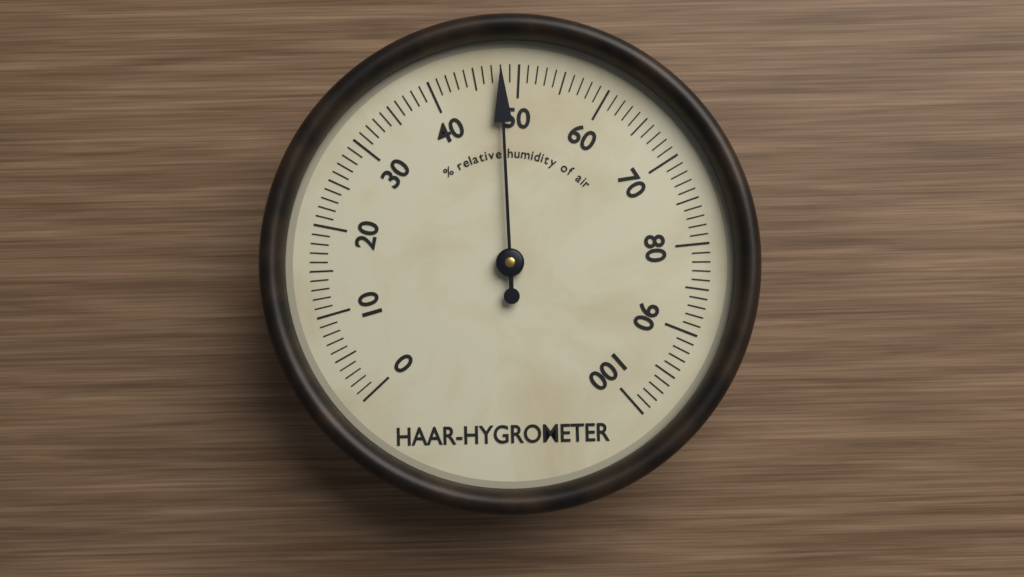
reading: 48 %
